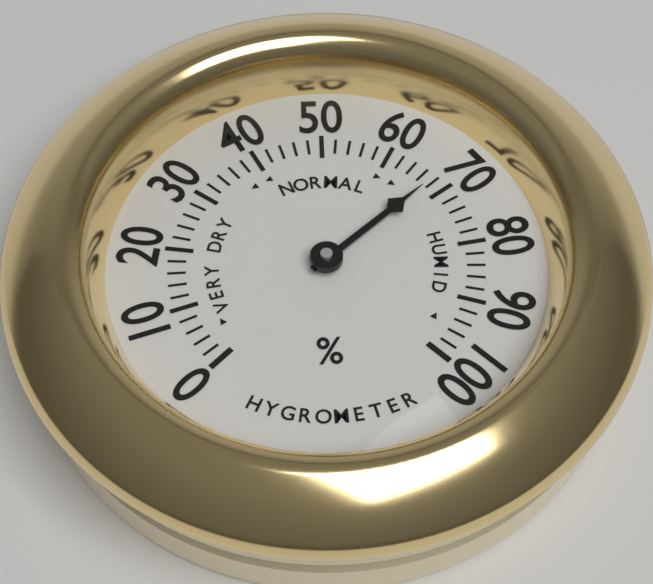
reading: 68 %
